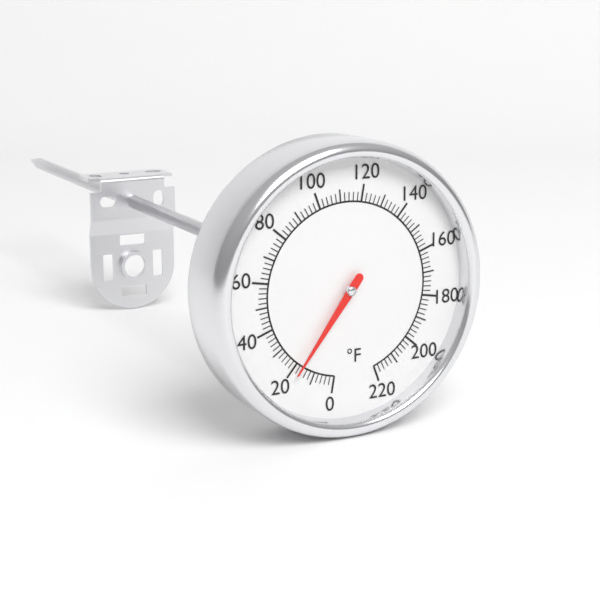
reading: 18 °F
